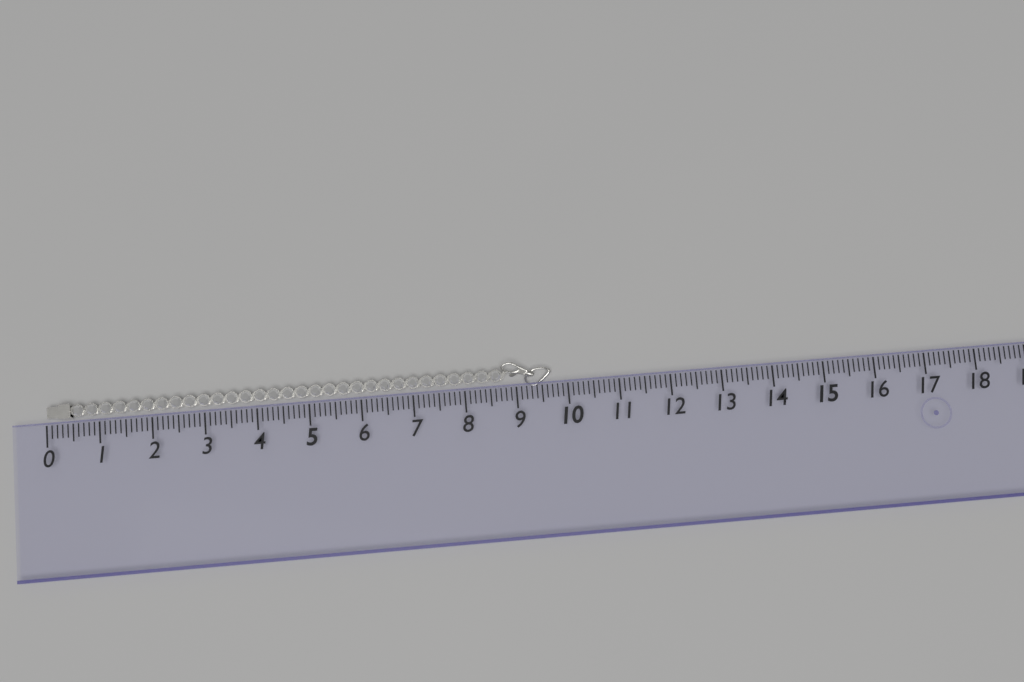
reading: 9.7 (no unit)
